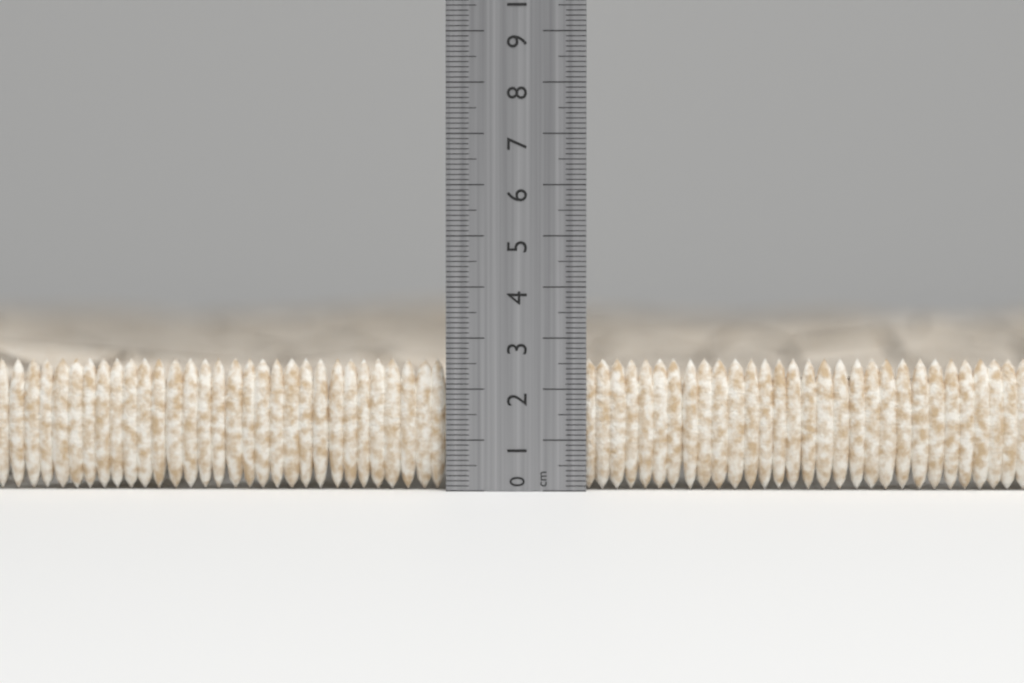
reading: 2.6 cm
